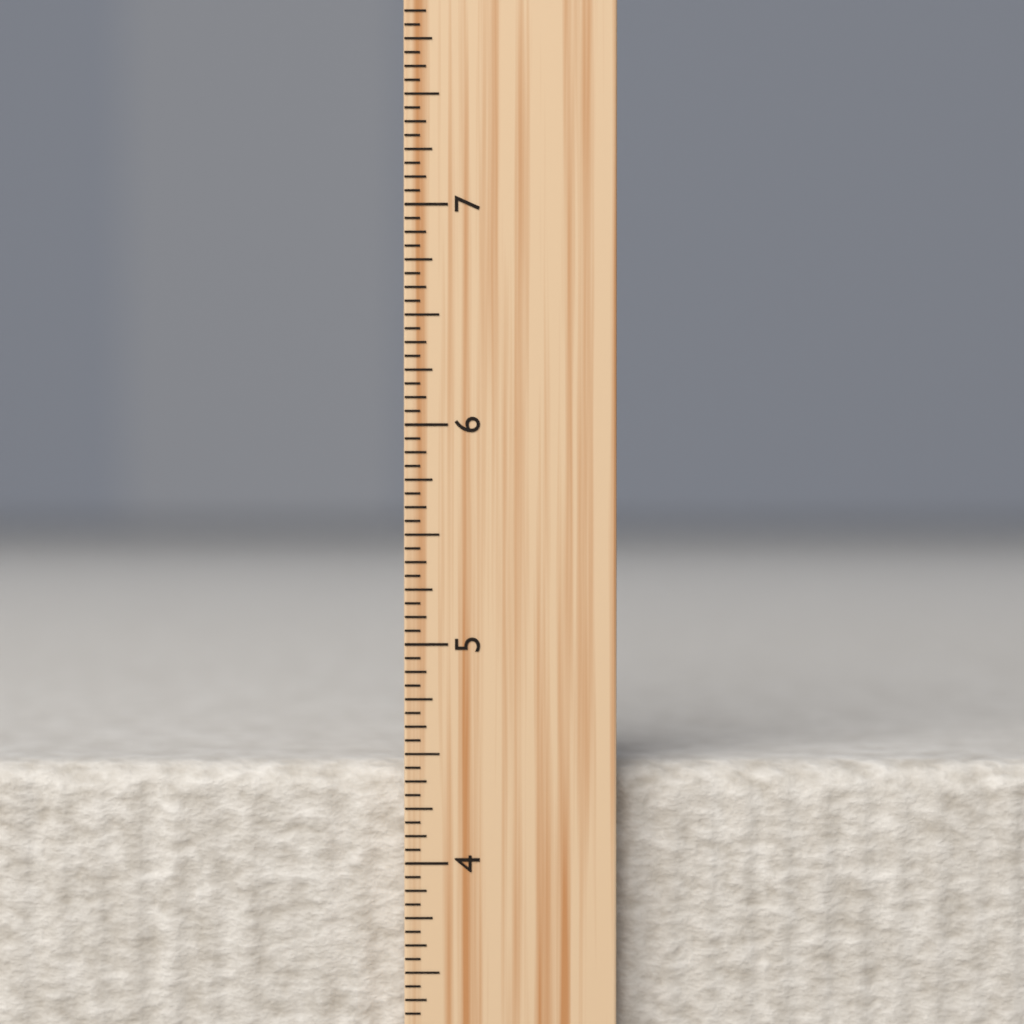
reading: 4.4375 inch
